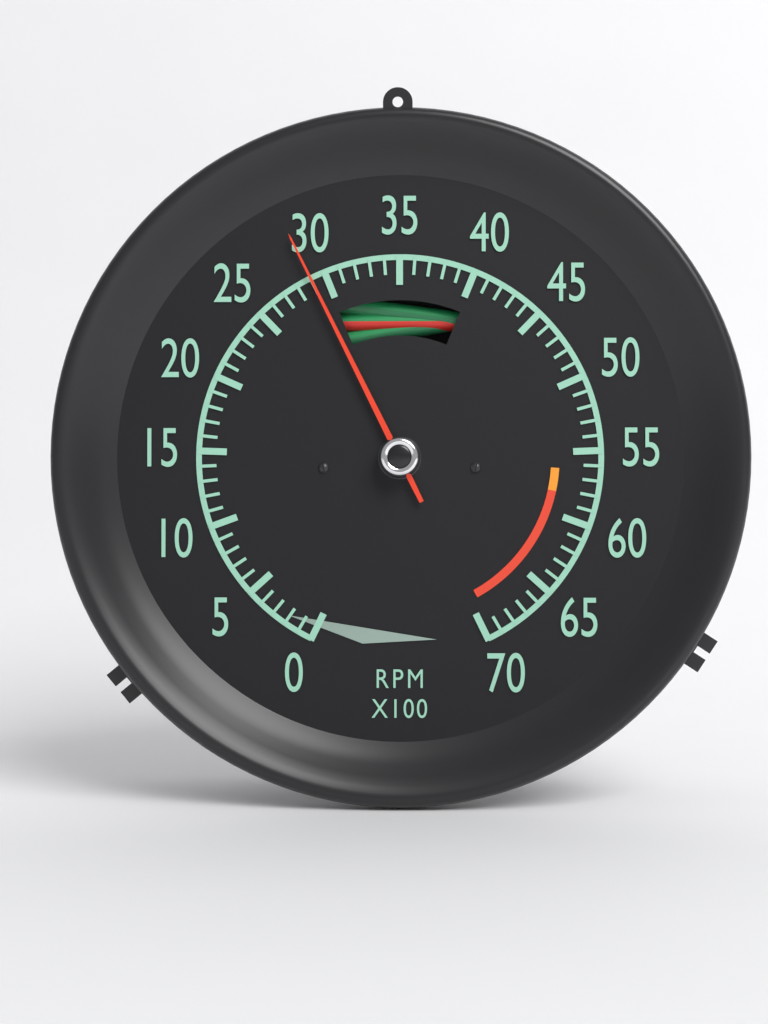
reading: 29 RPM x100
